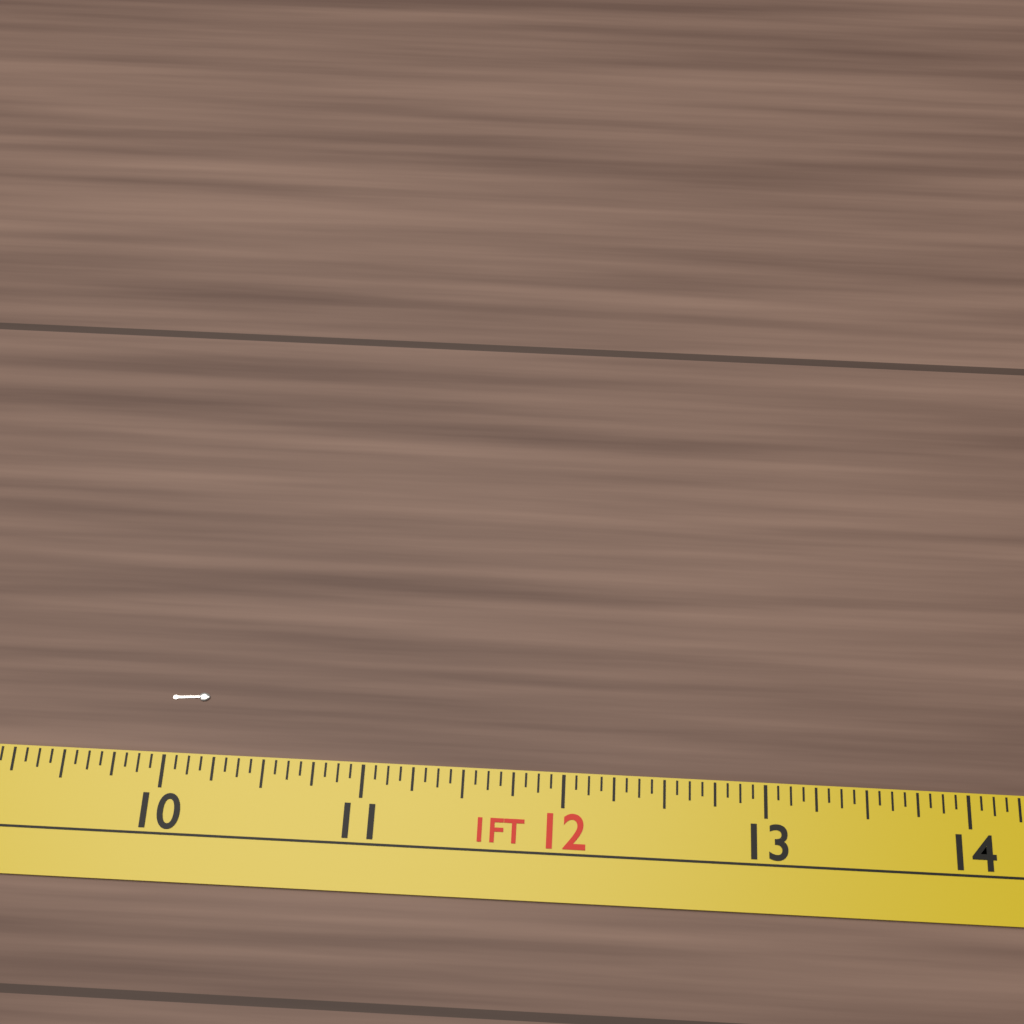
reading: 10.1875 in
